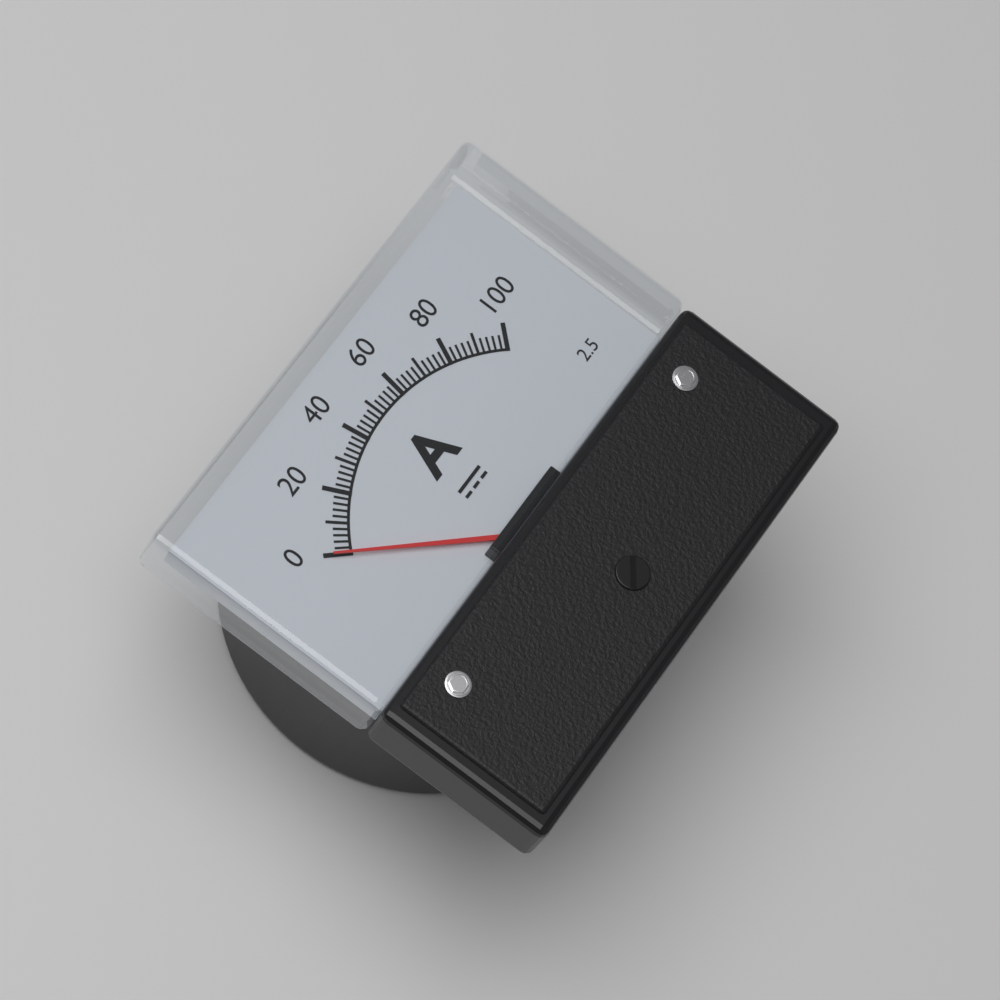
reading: 0 A
